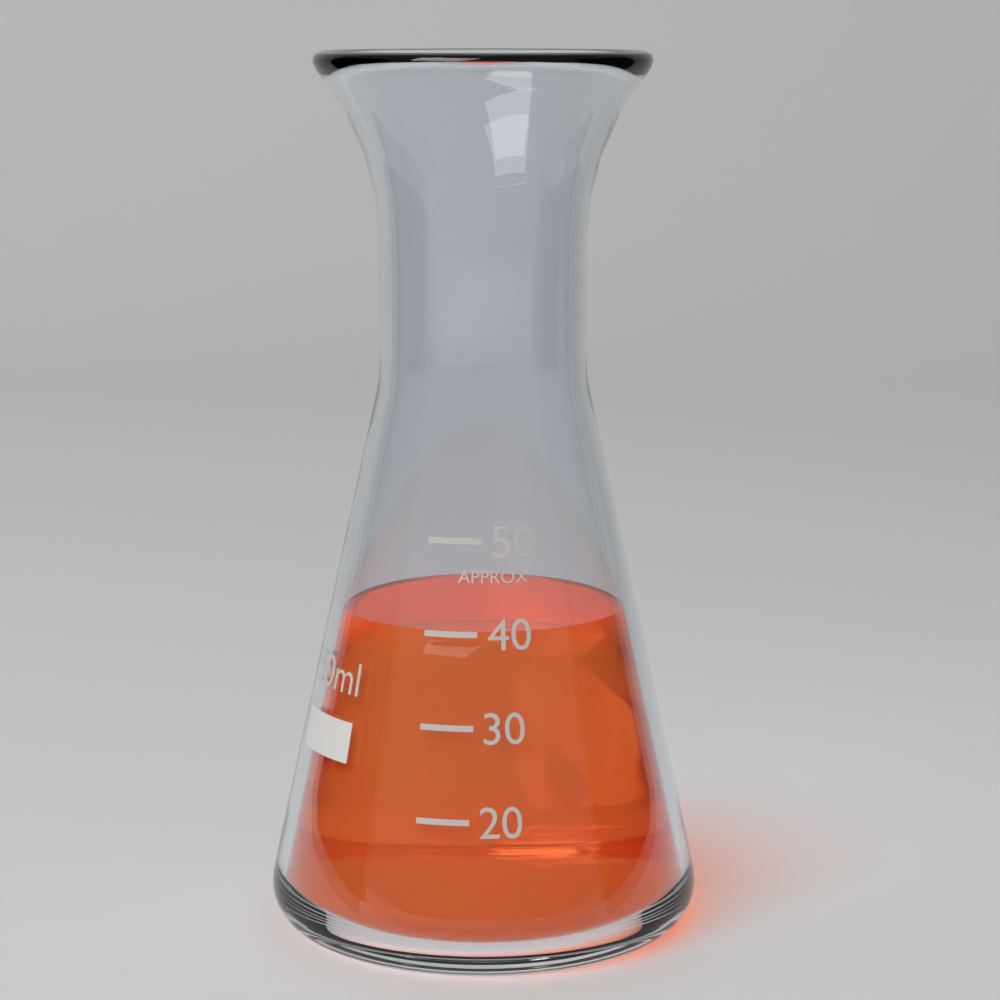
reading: 40 ml
